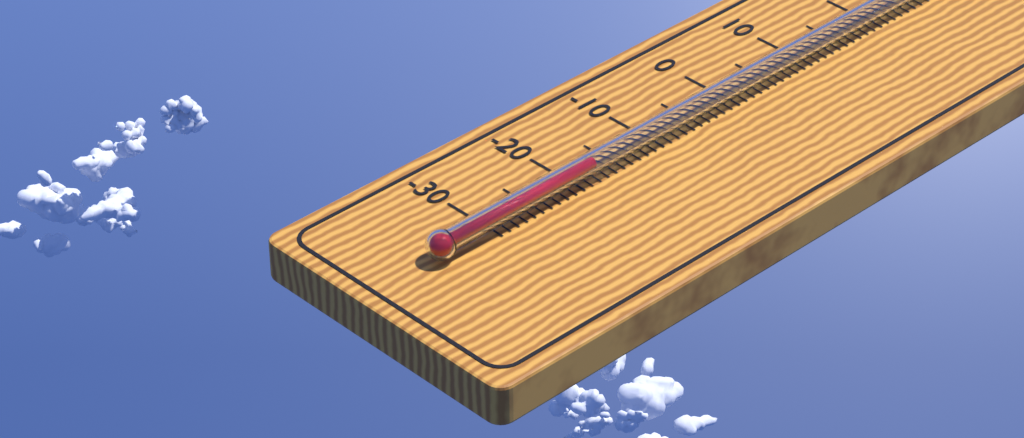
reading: -18 °C
